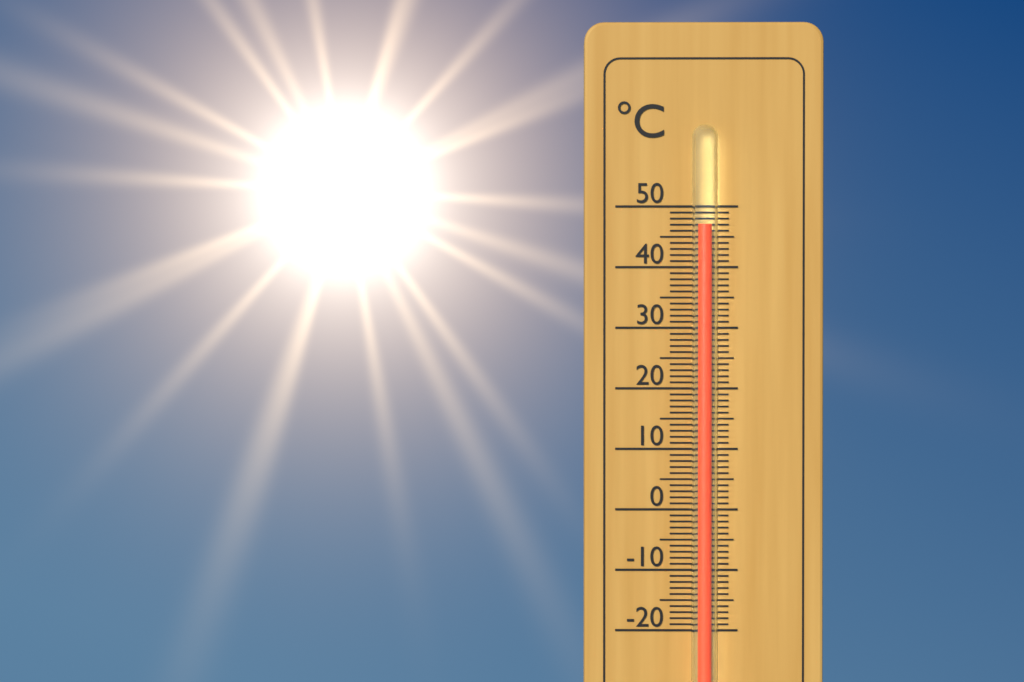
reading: 47 °C
